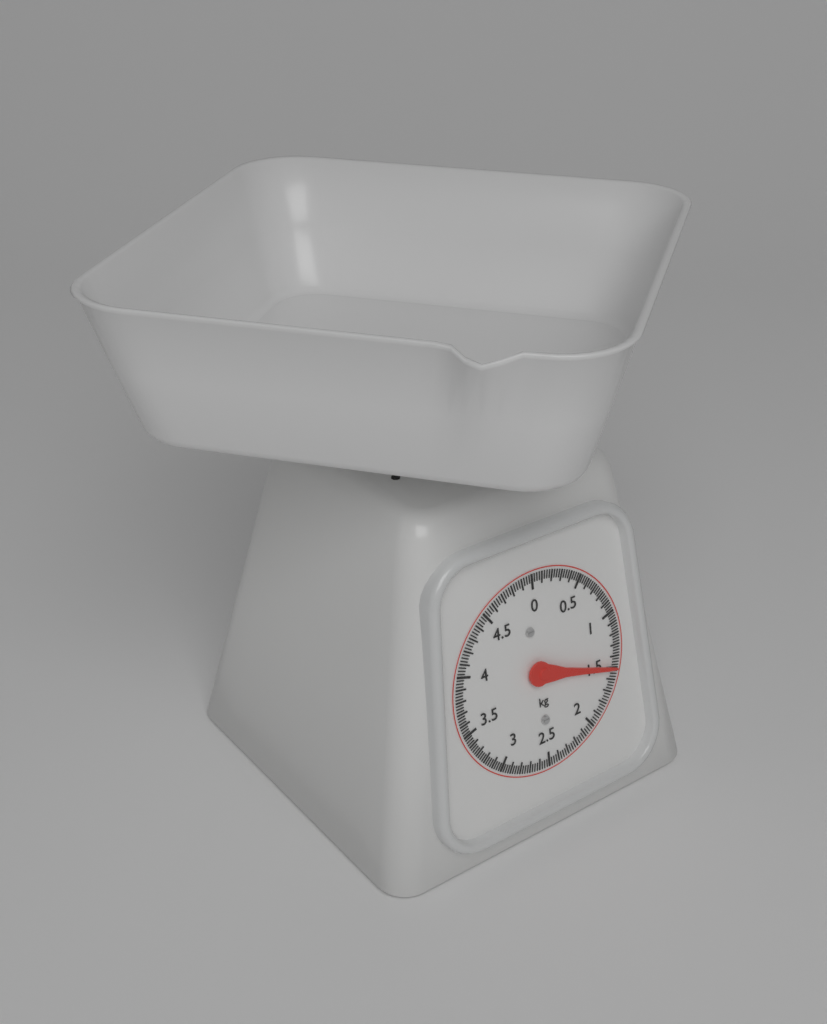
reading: 1.500 kg
